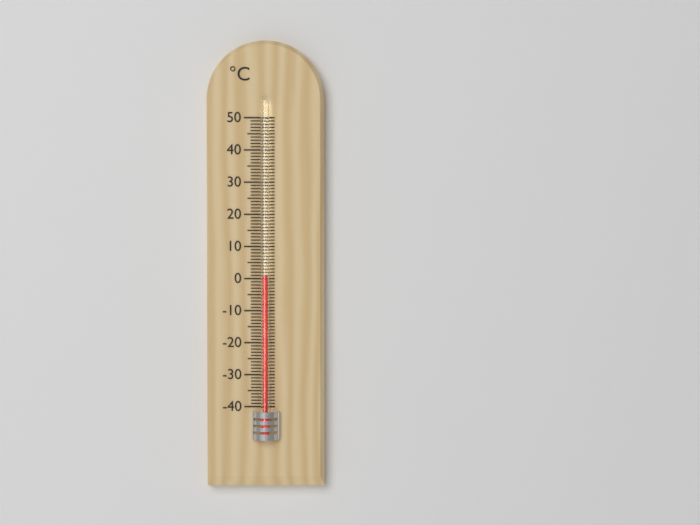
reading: 1 °C
